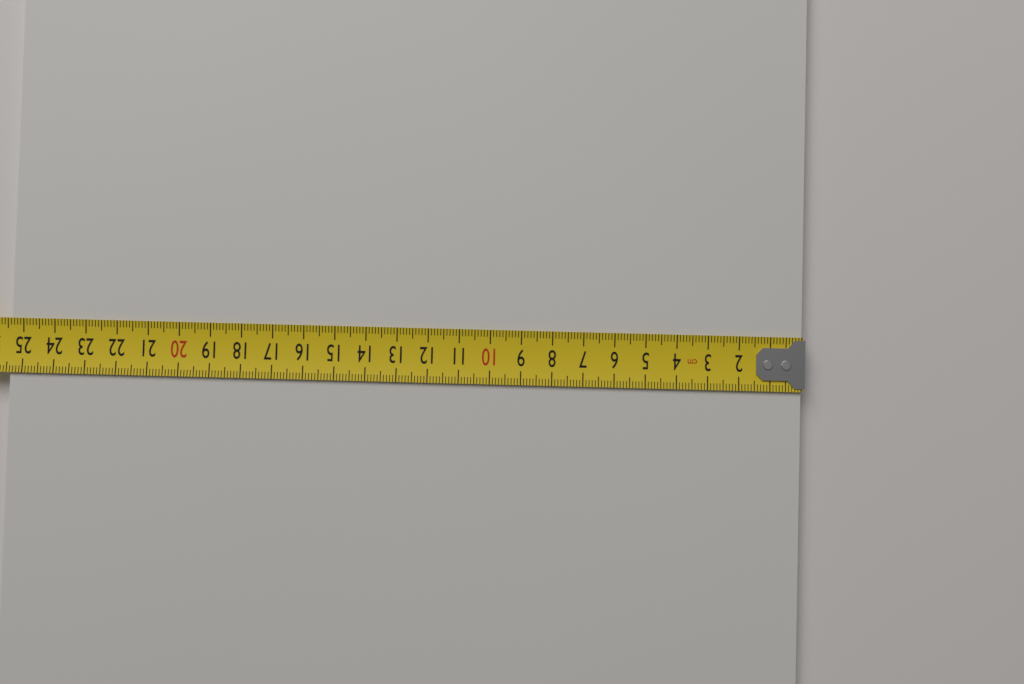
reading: 25.4 cm
